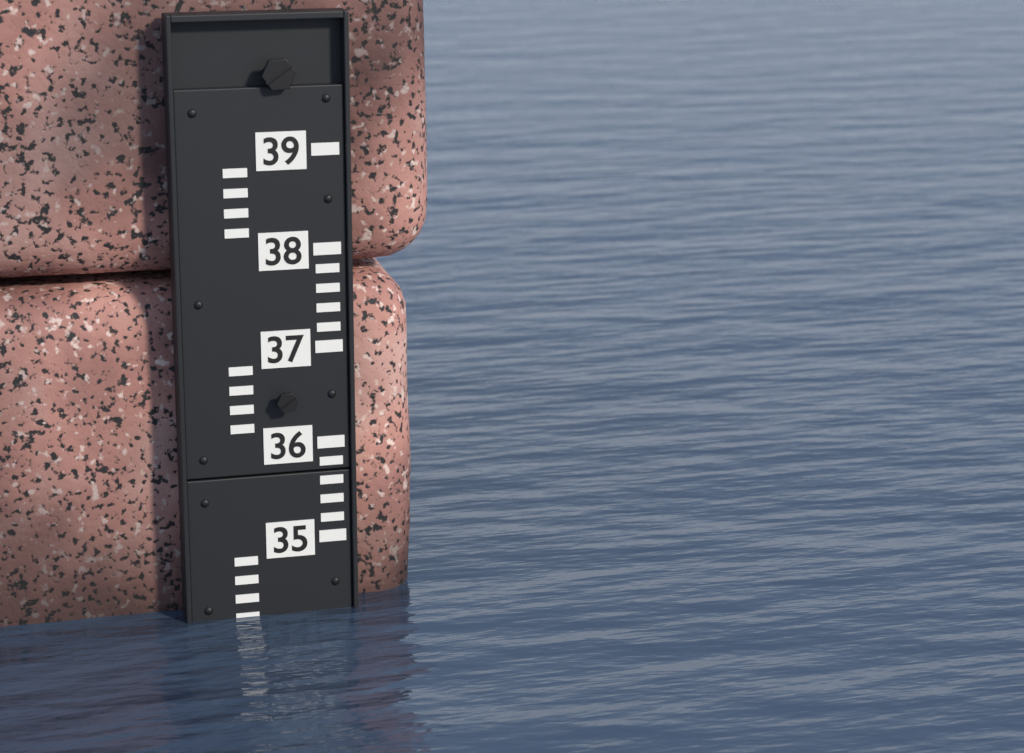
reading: 34.2 (no unit)
